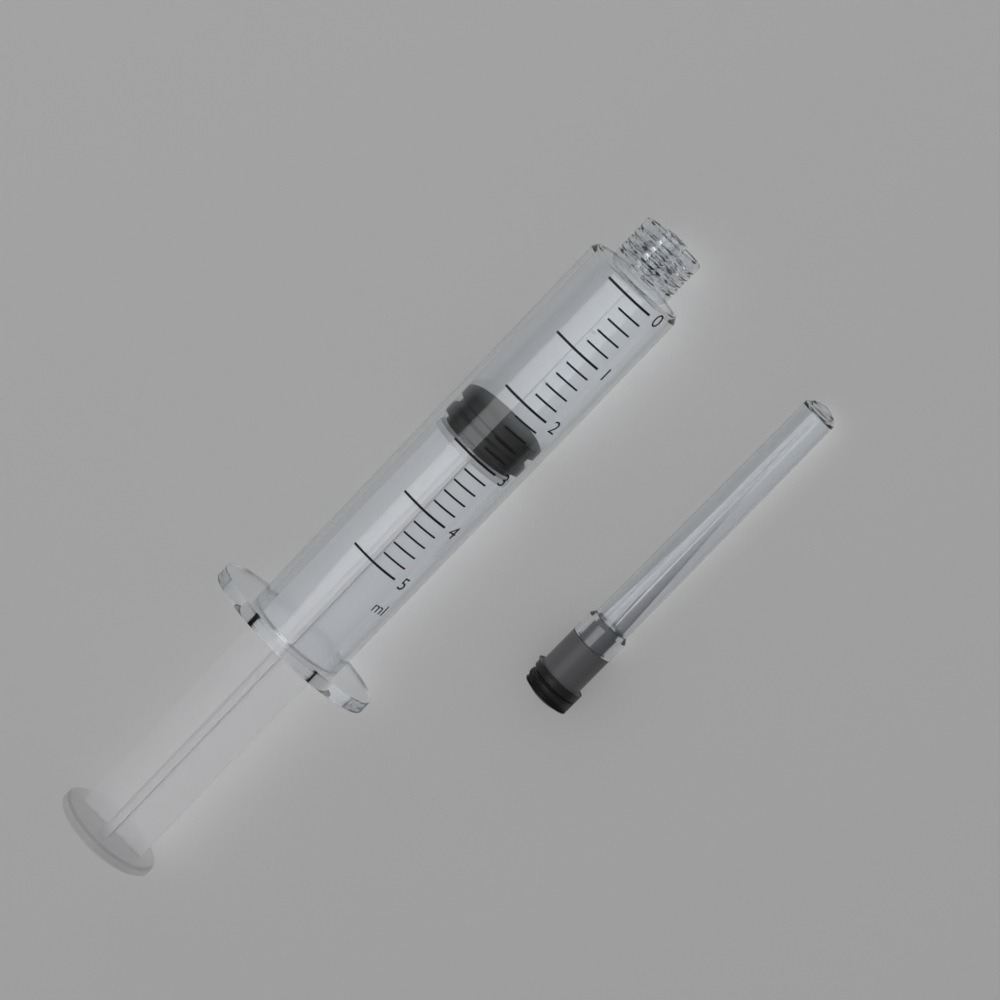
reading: 2.4 ml
